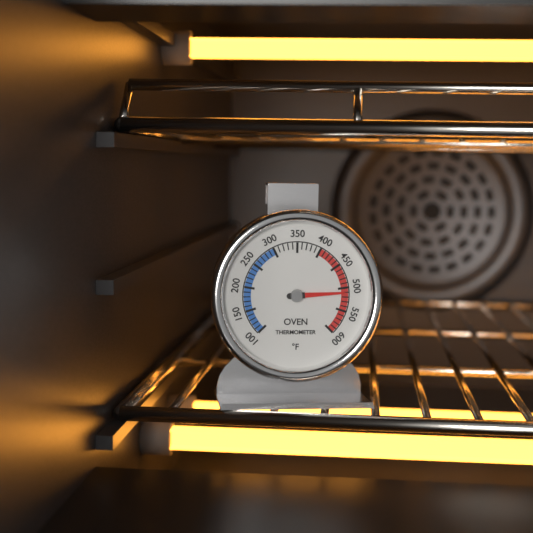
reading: 510 °F
